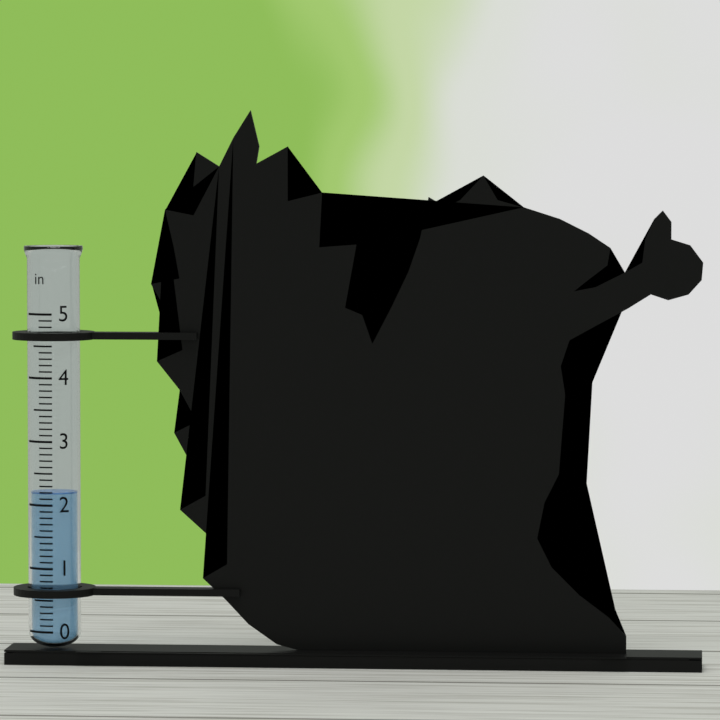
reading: 2.2 in
